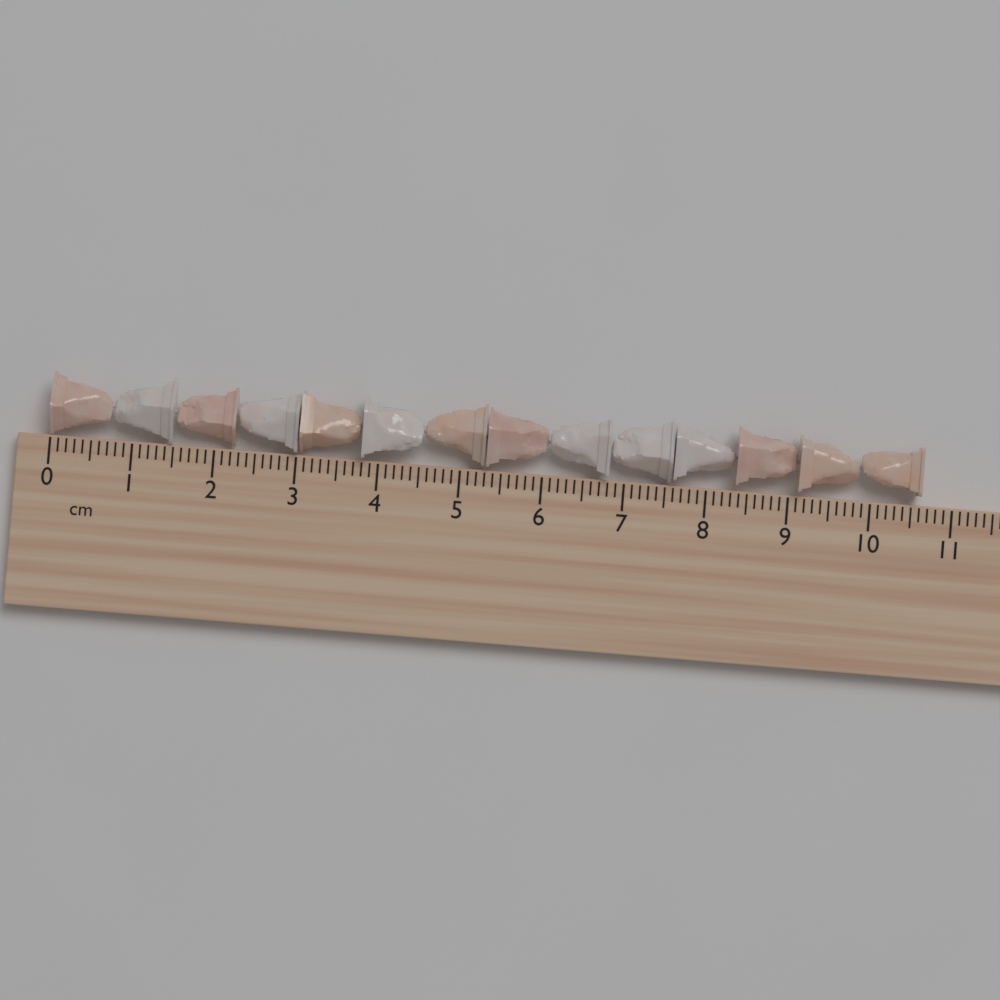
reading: 10.6 cm
